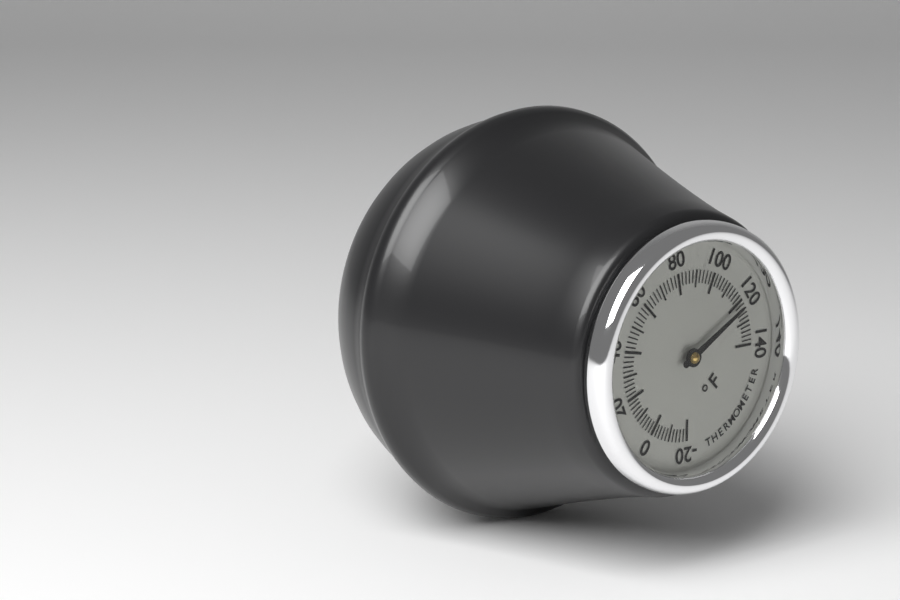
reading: 122 °F
